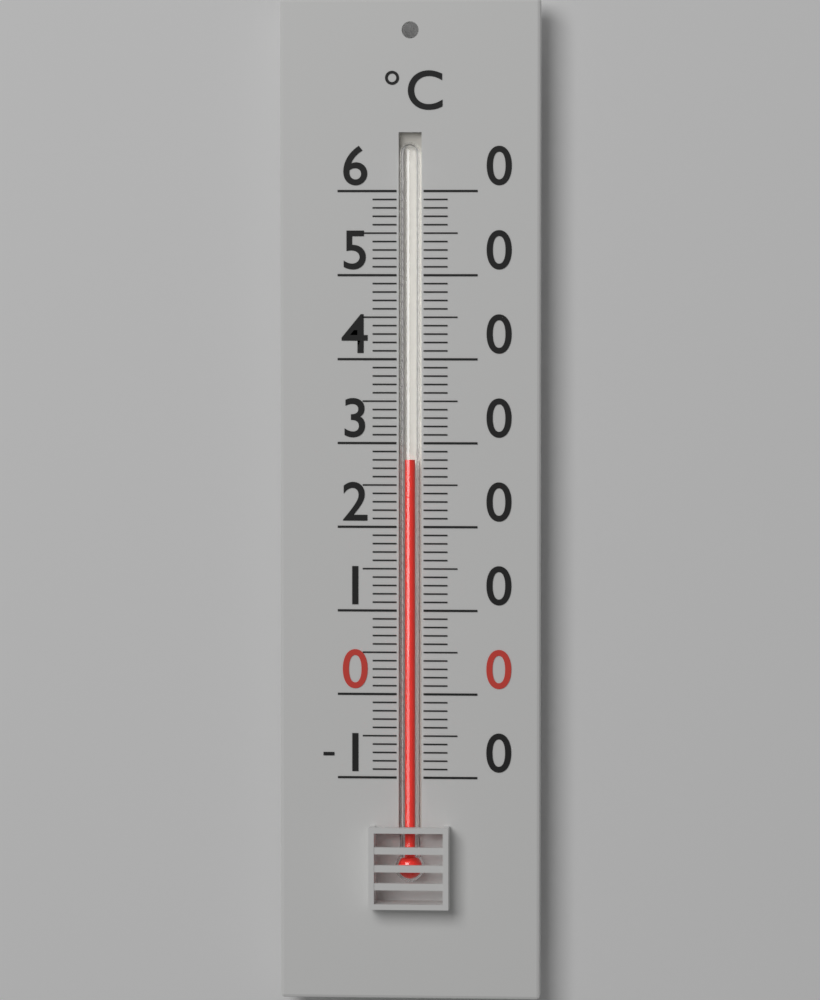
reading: 28 °C
